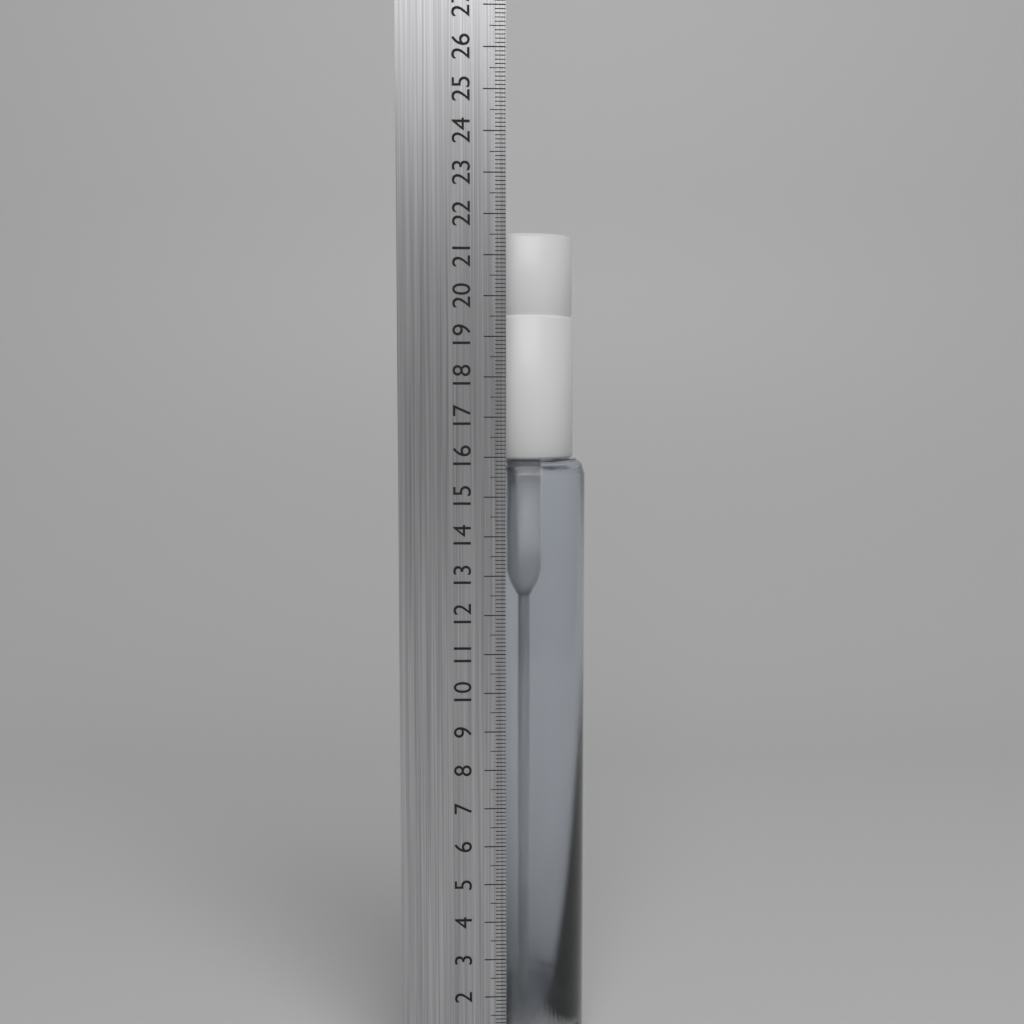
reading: 21.6 cm
